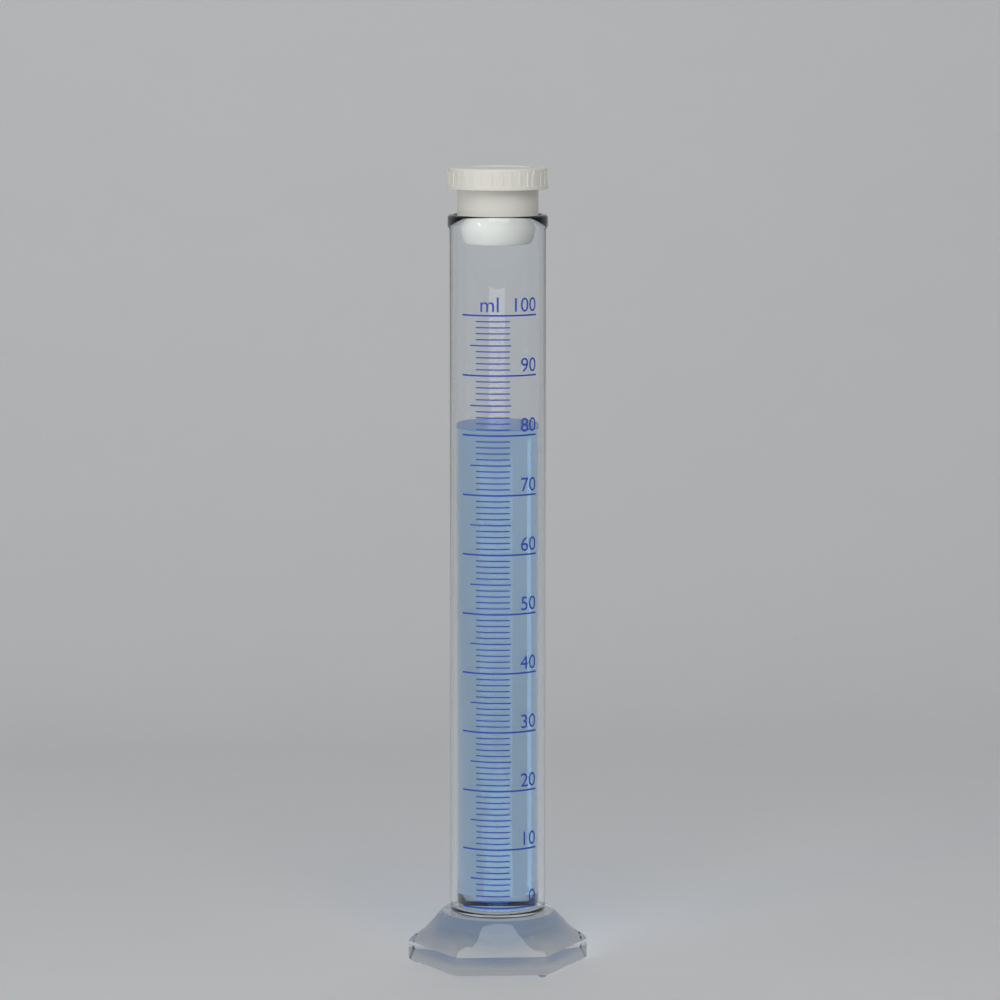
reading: 81 ml
